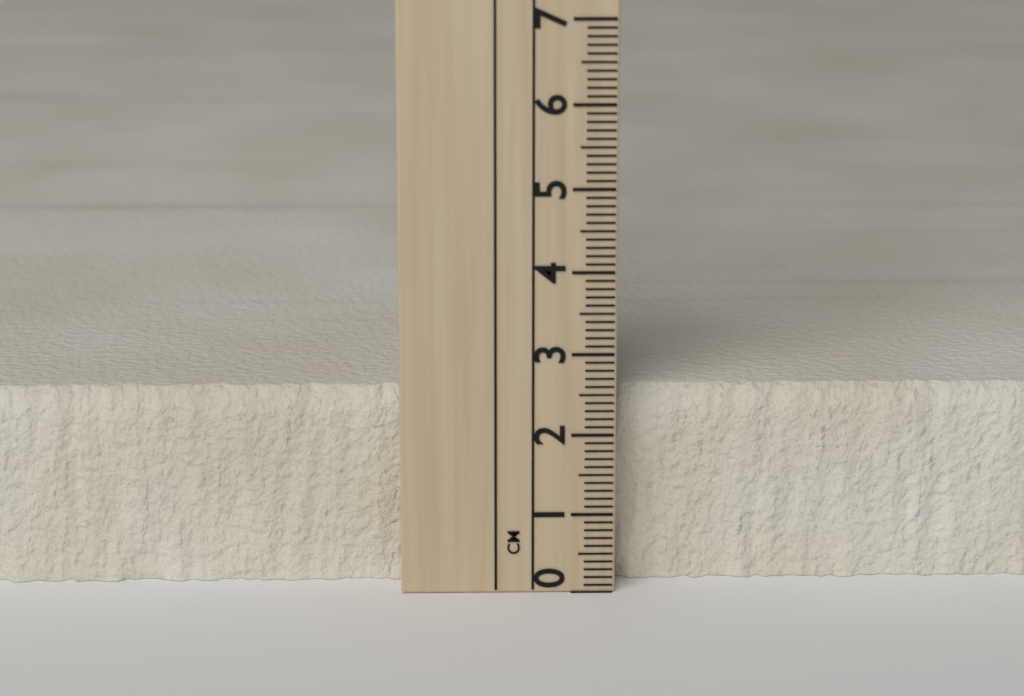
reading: 2.5 cm
